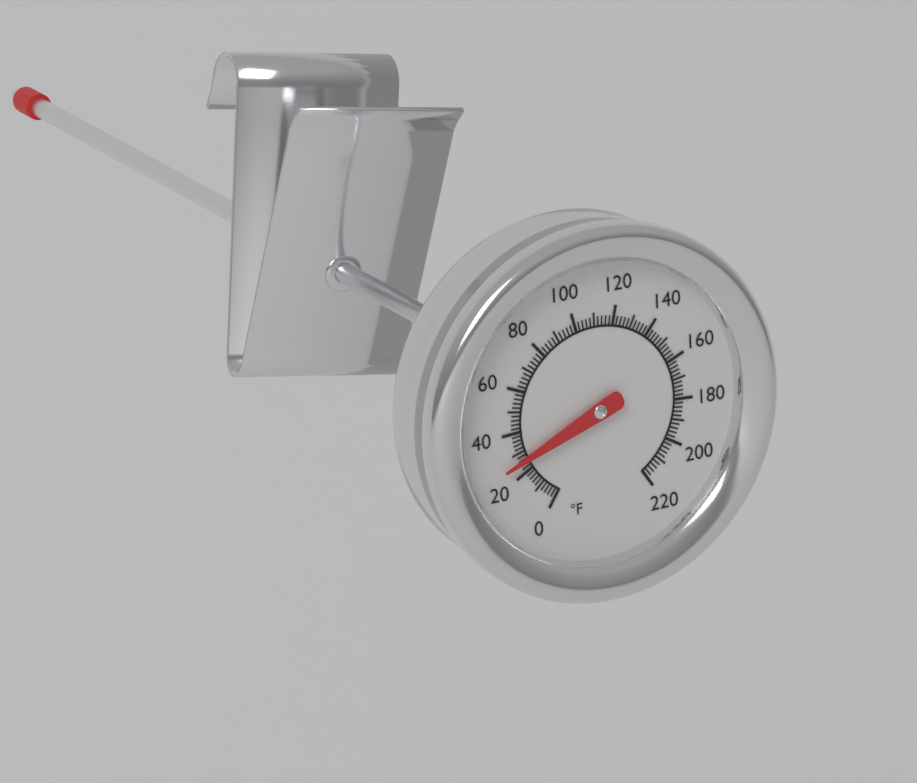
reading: 26 °F
